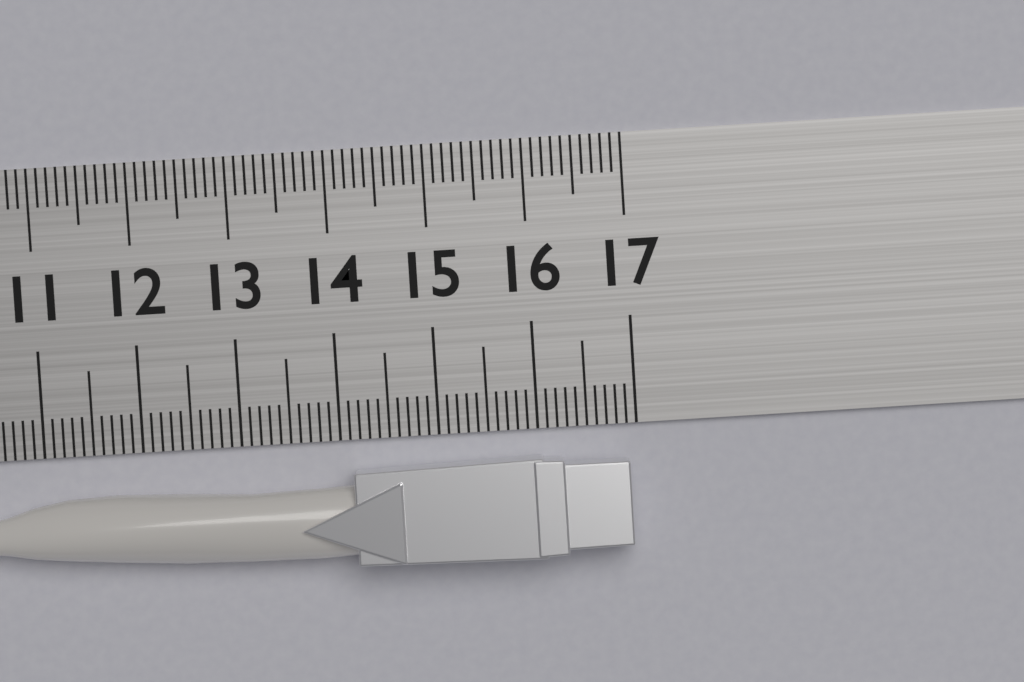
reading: 16.9 (no unit)
